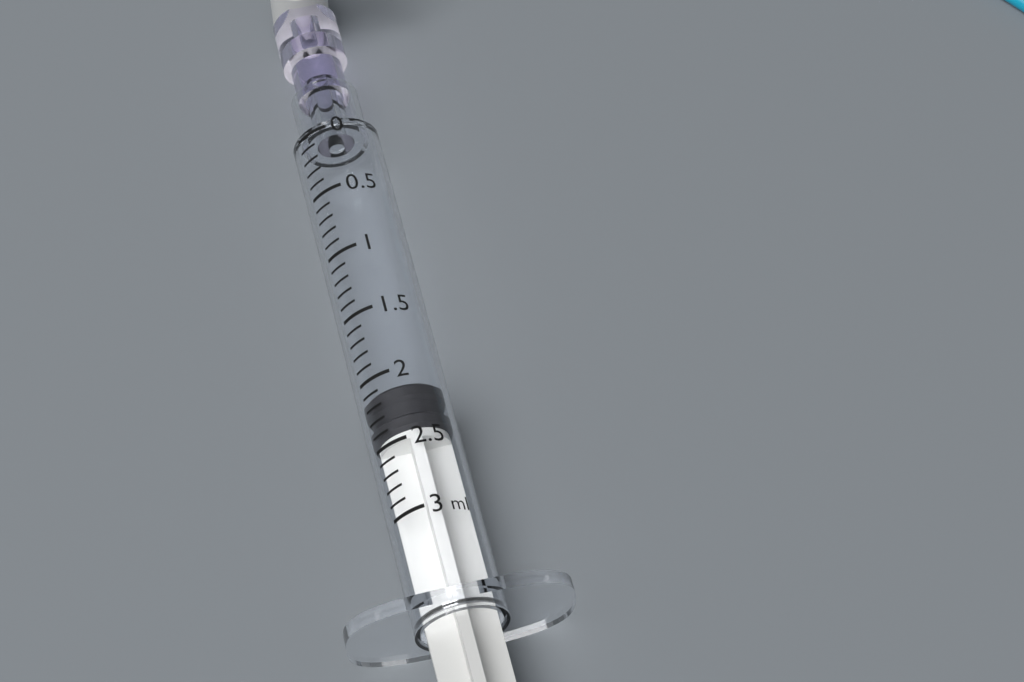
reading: 2.1 ml
